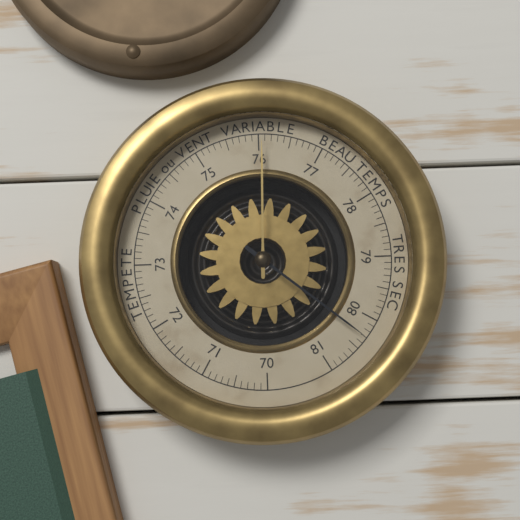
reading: 80.3 (no unit)
